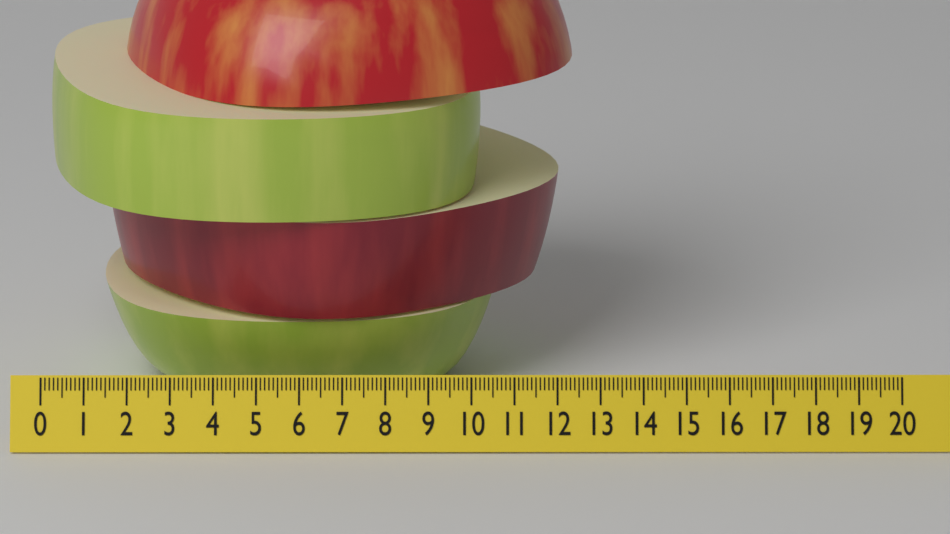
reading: 12.4 (no unit)
